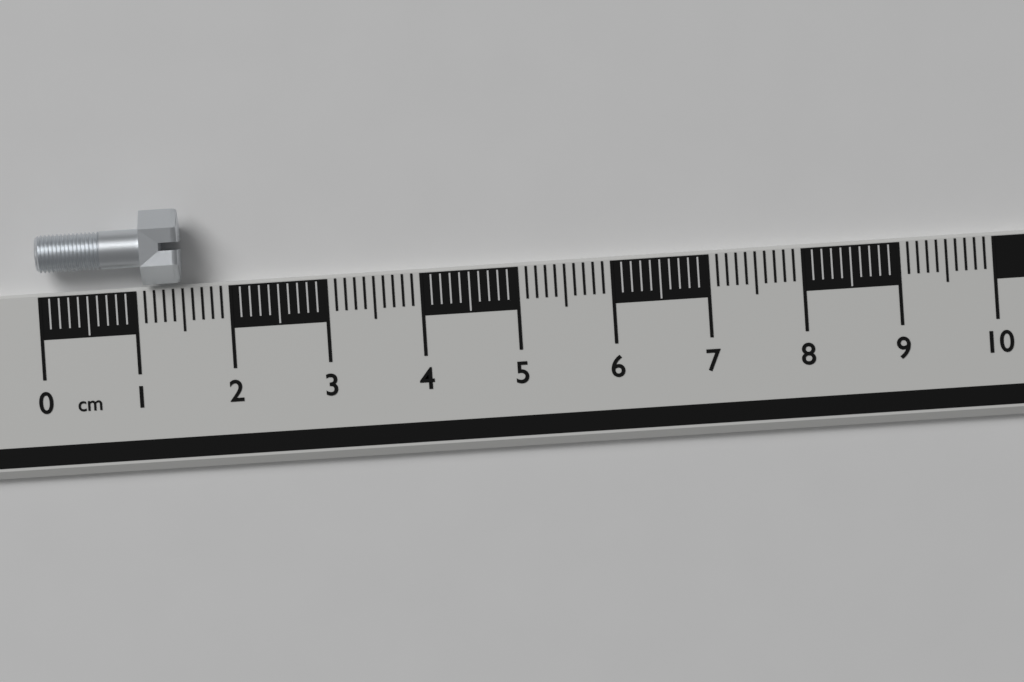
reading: 1.5 cm
